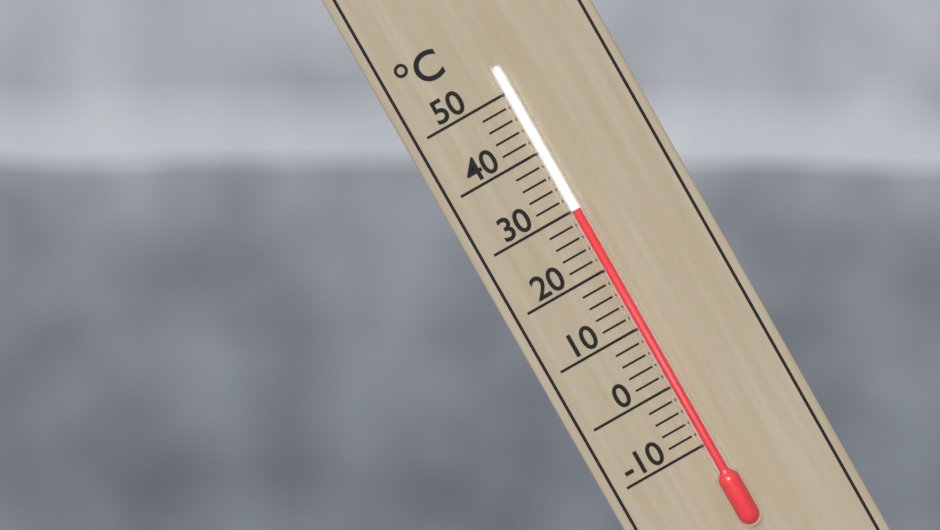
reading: 30 °C
